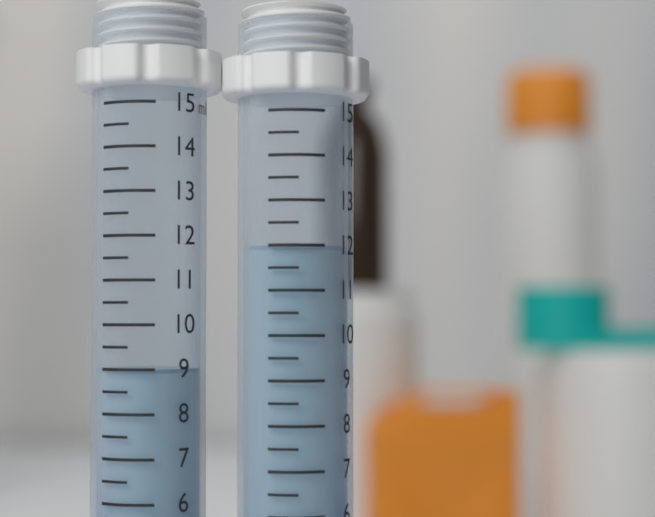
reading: 9.0 ml
